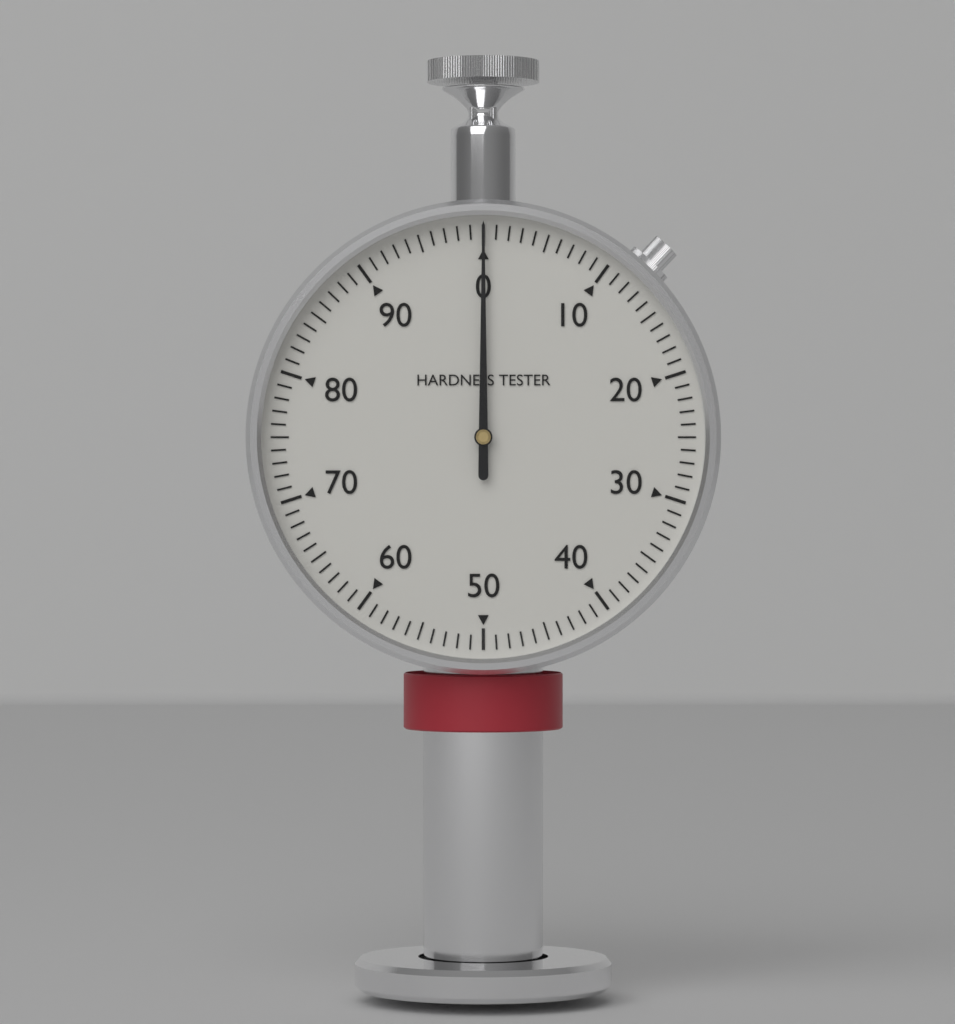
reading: 0 (no unit)
